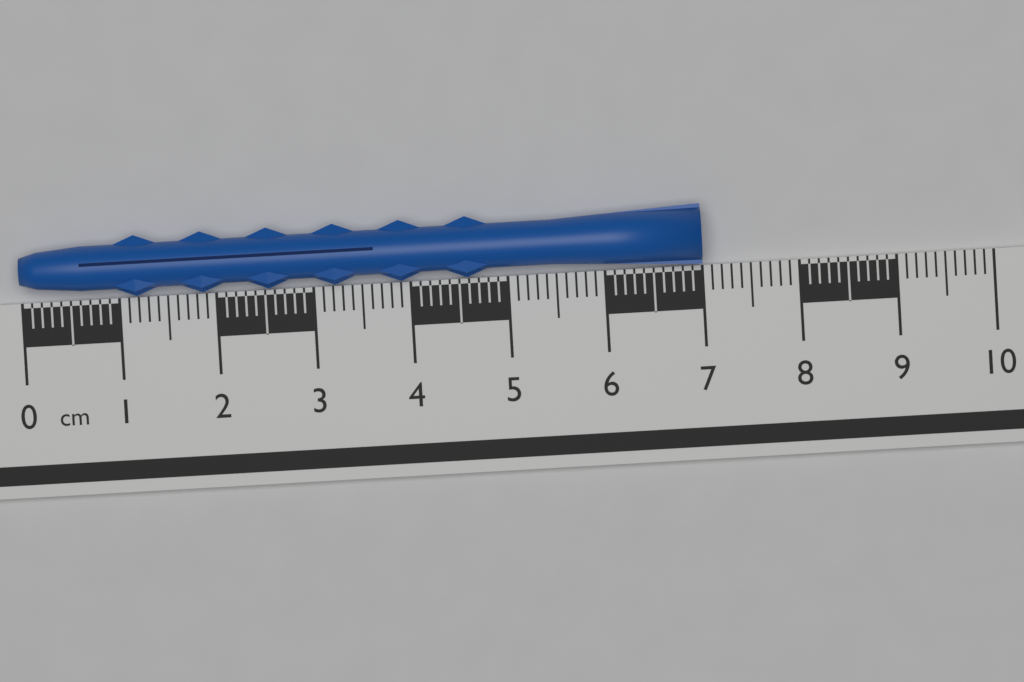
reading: 7.0 cm
